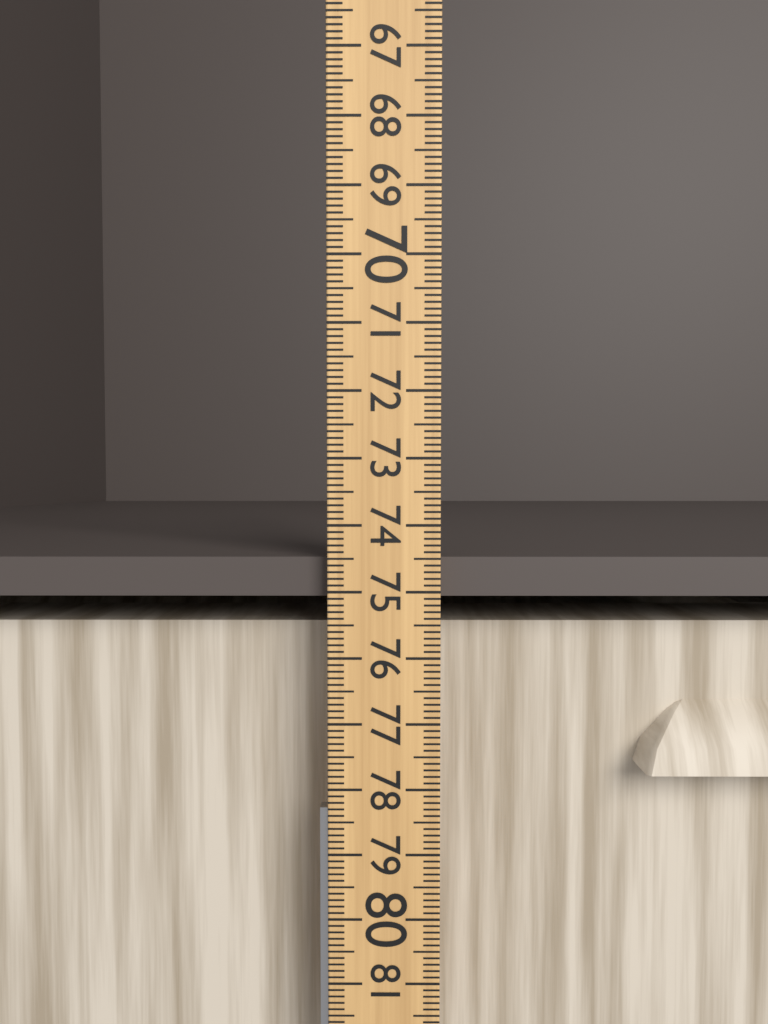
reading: 75.1 (no unit)
